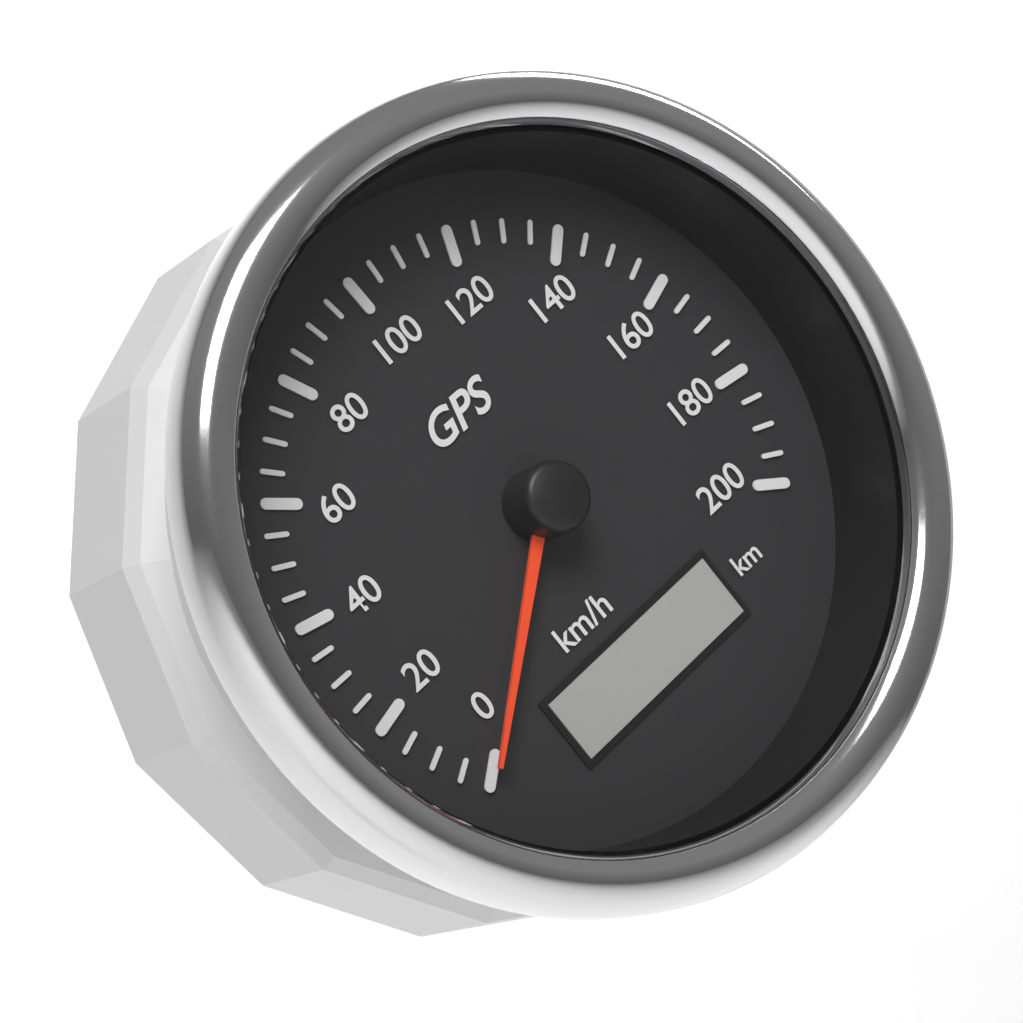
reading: 0 km/h
